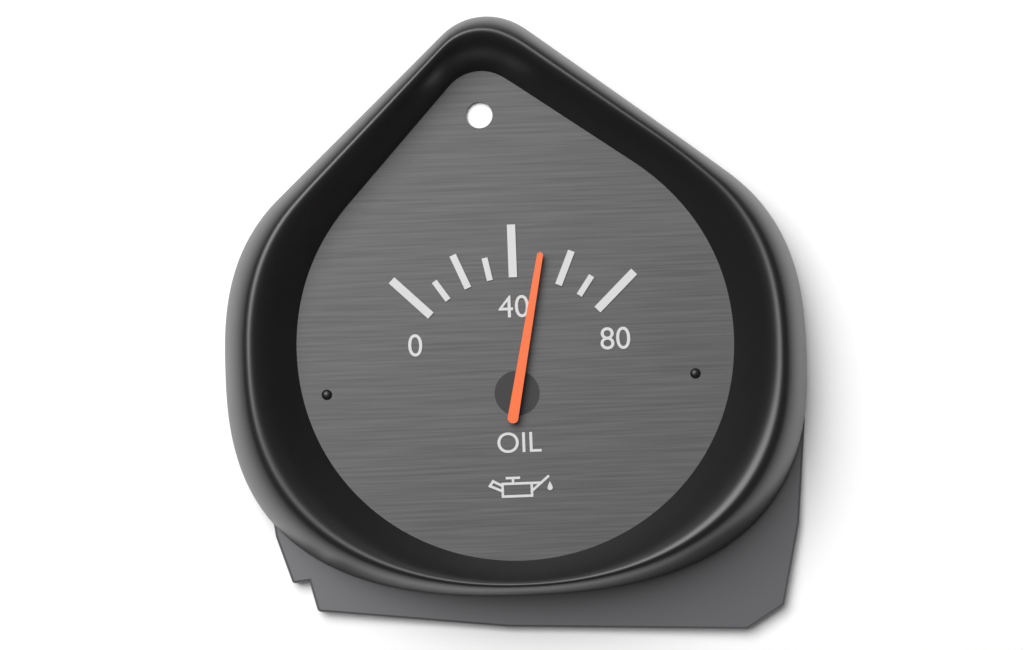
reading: 50 (no unit)
